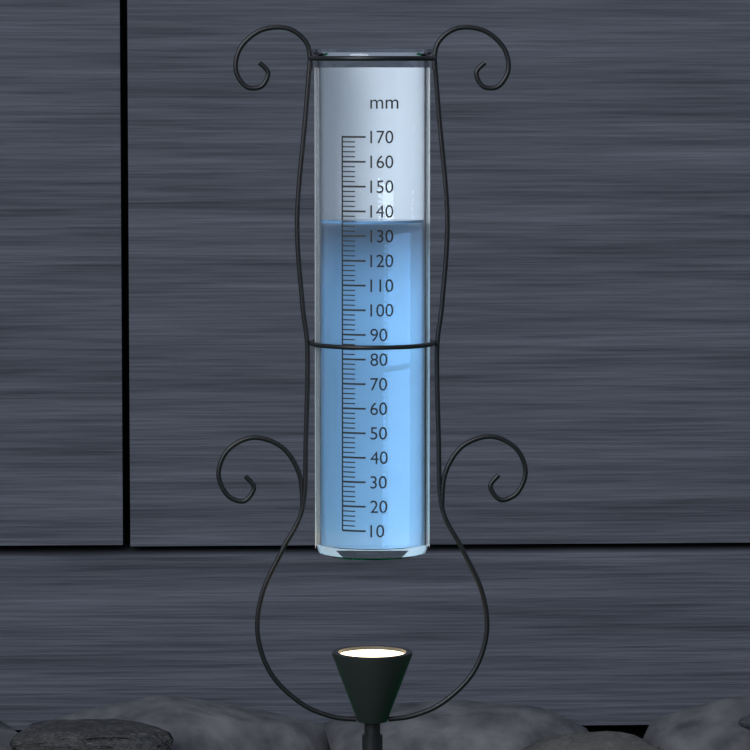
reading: 136 mm
